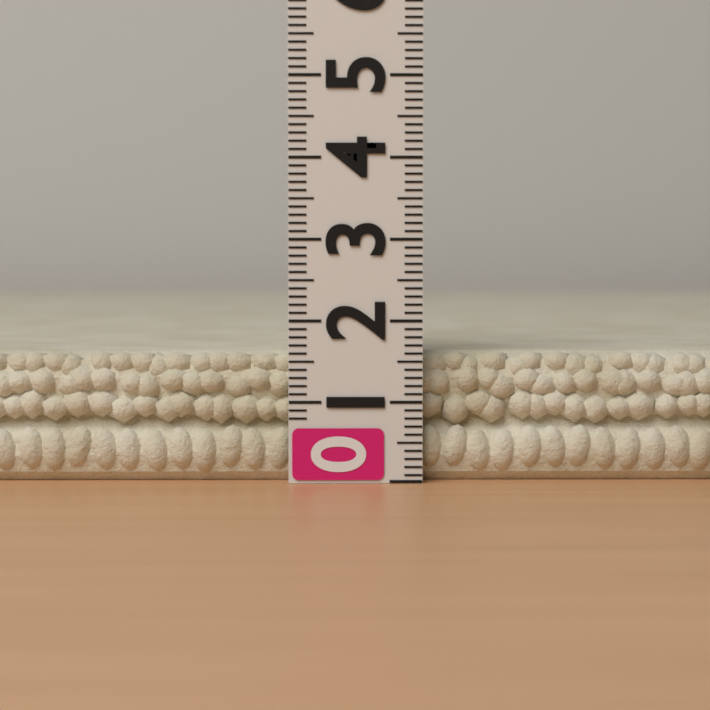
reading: 1.6 (no unit)
